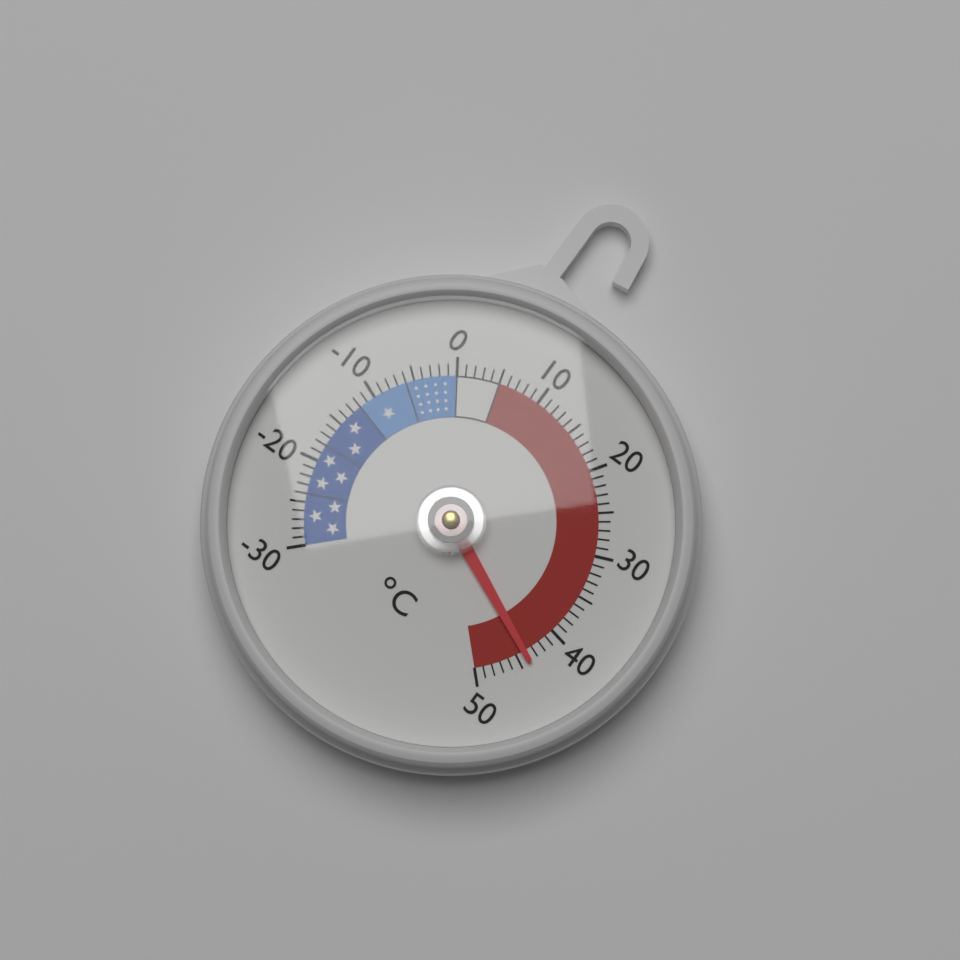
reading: 44 °C
